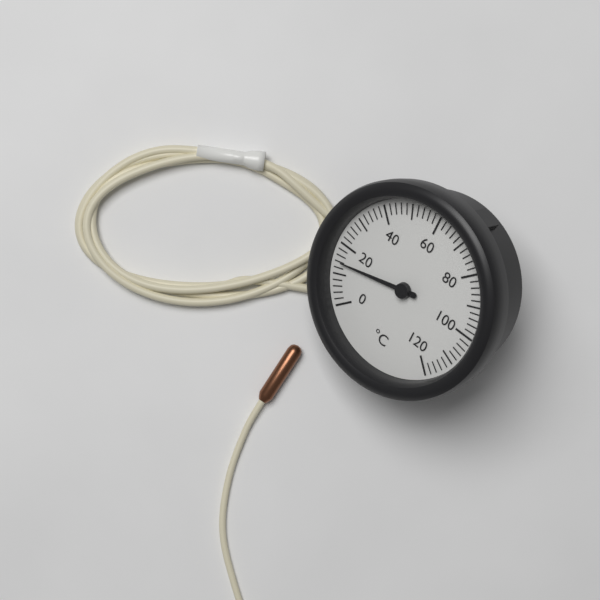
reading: 14 °C
